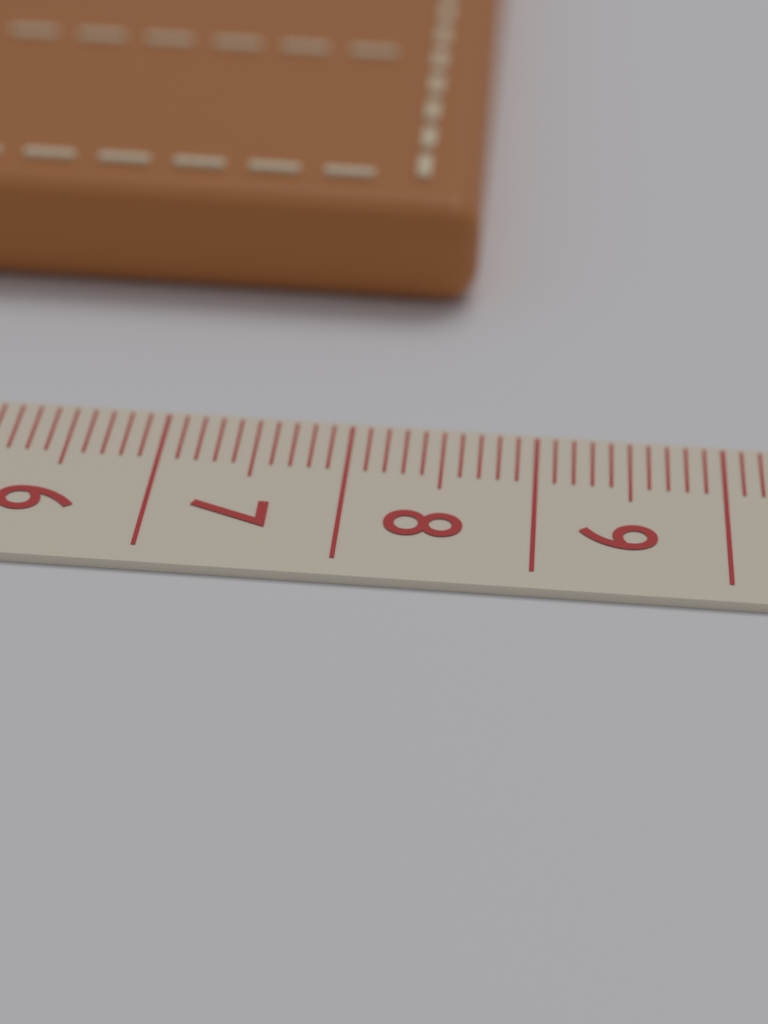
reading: 8.6 cm
